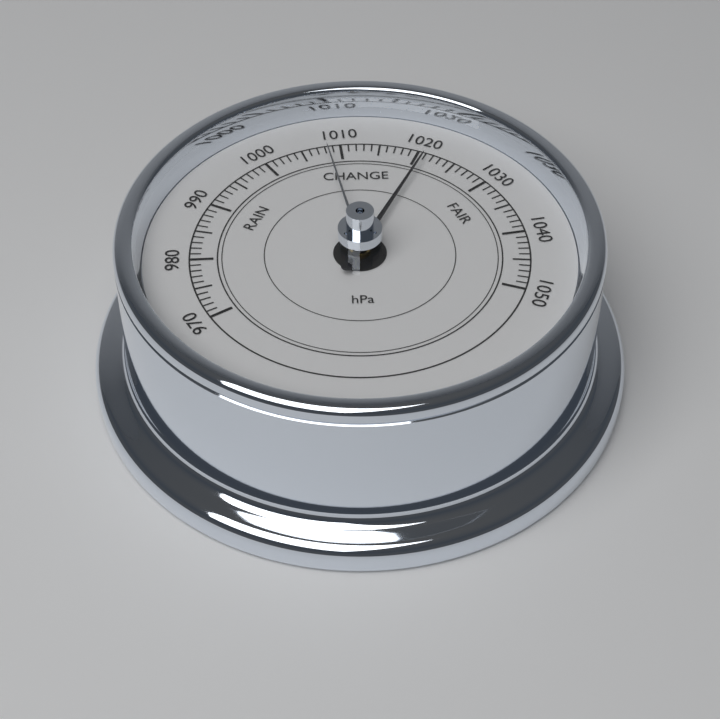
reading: 1021 hPa
